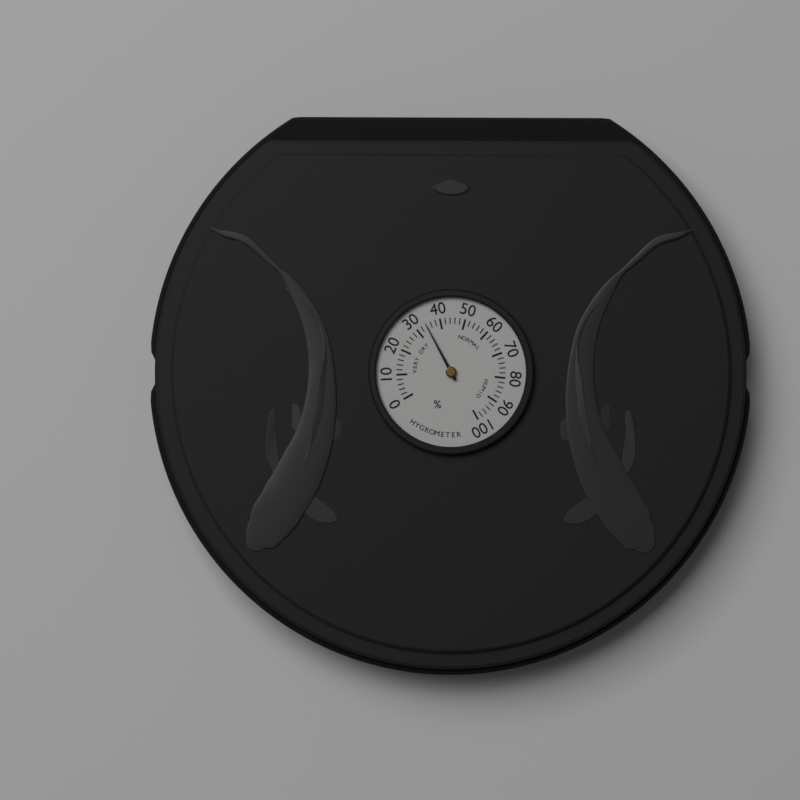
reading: 34 %
